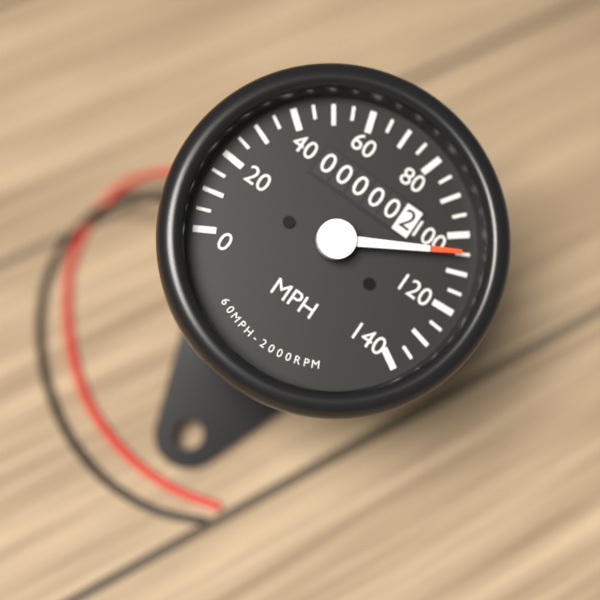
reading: 105 MPH
